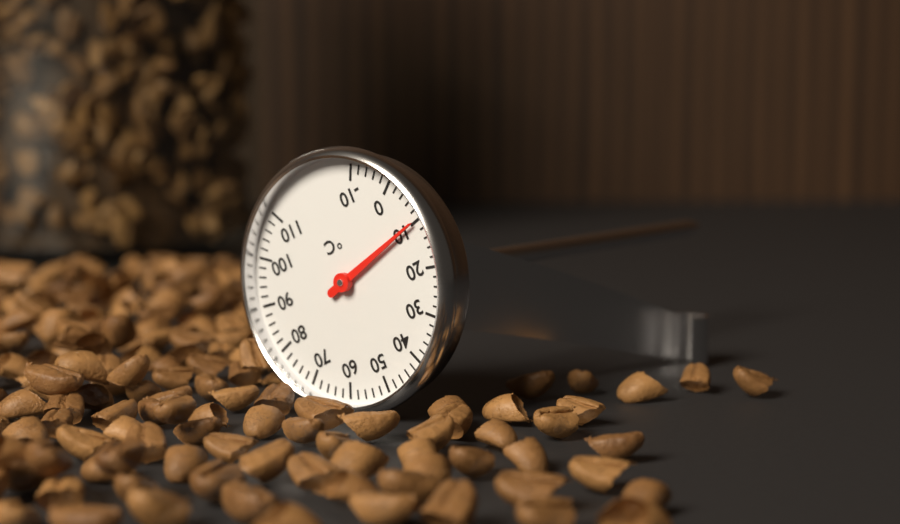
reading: 10 °C
